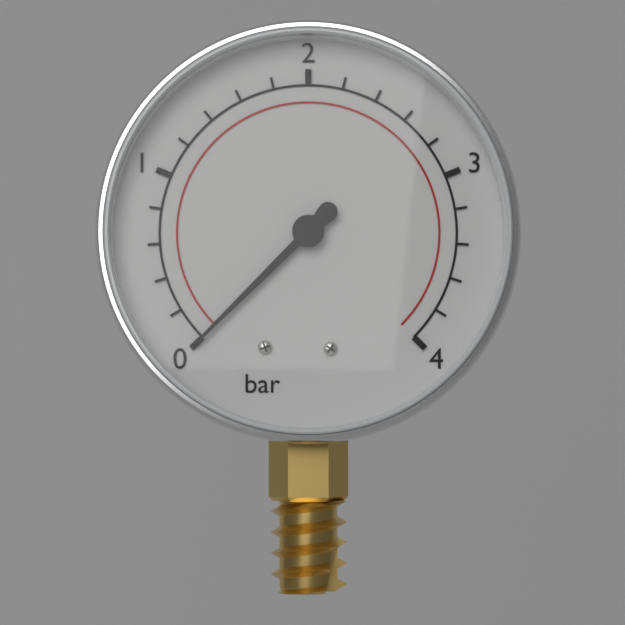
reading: 0.0 bar
